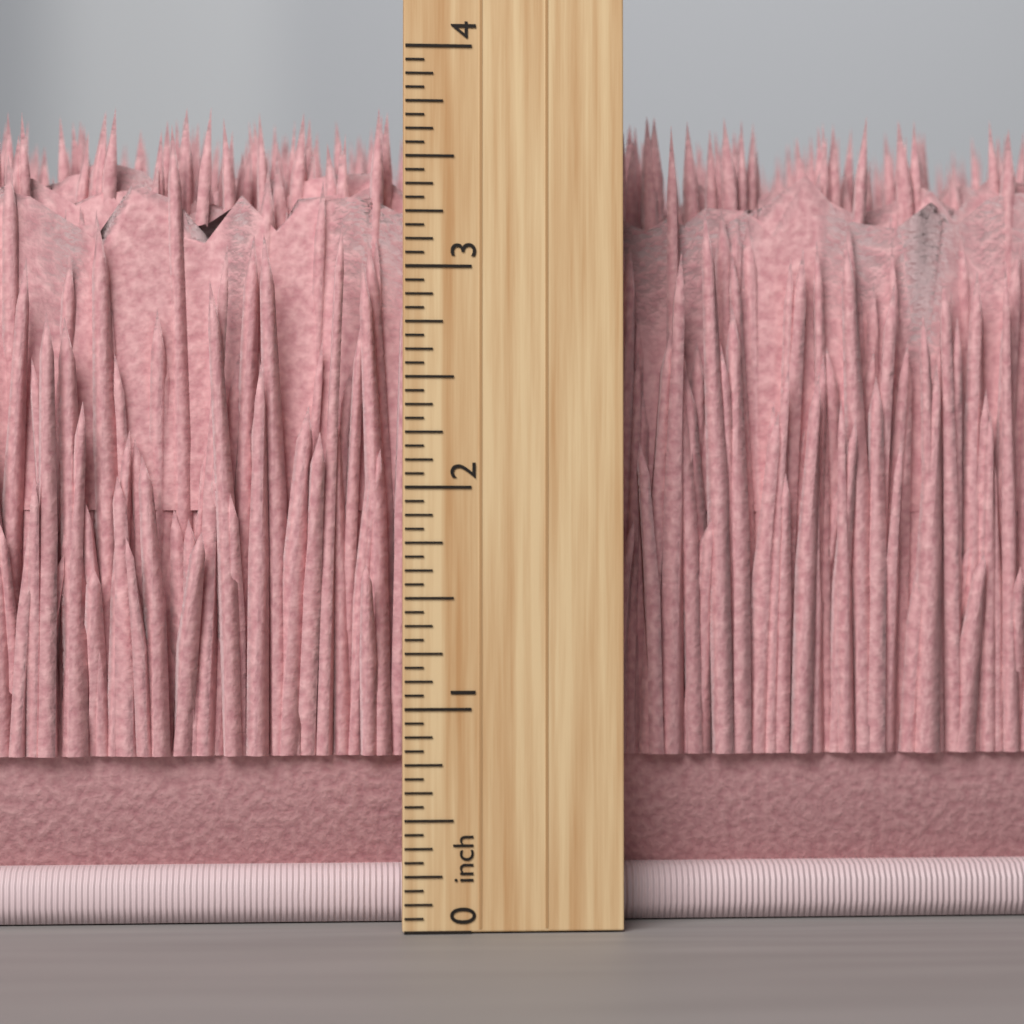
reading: 3.8125 inch
